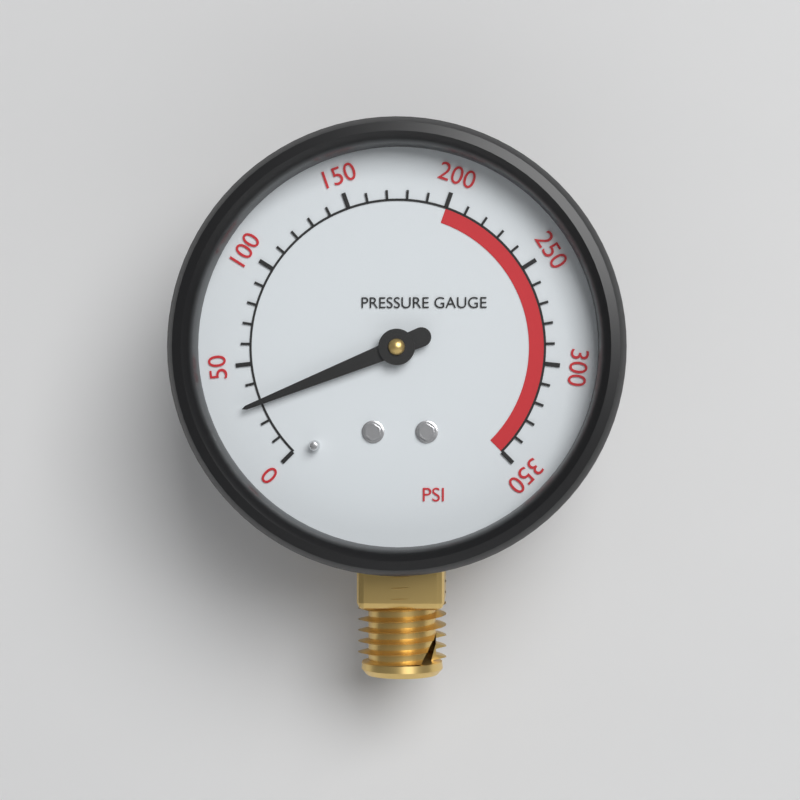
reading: 30 psi
